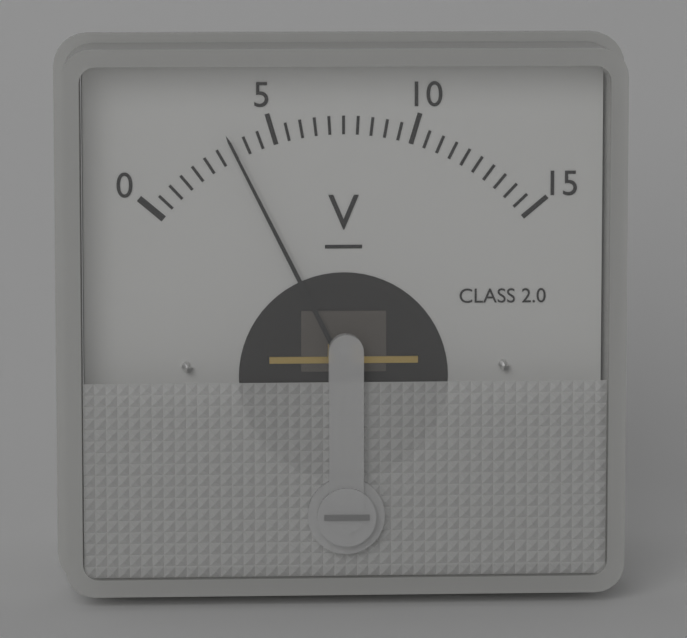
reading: 3.5 V
